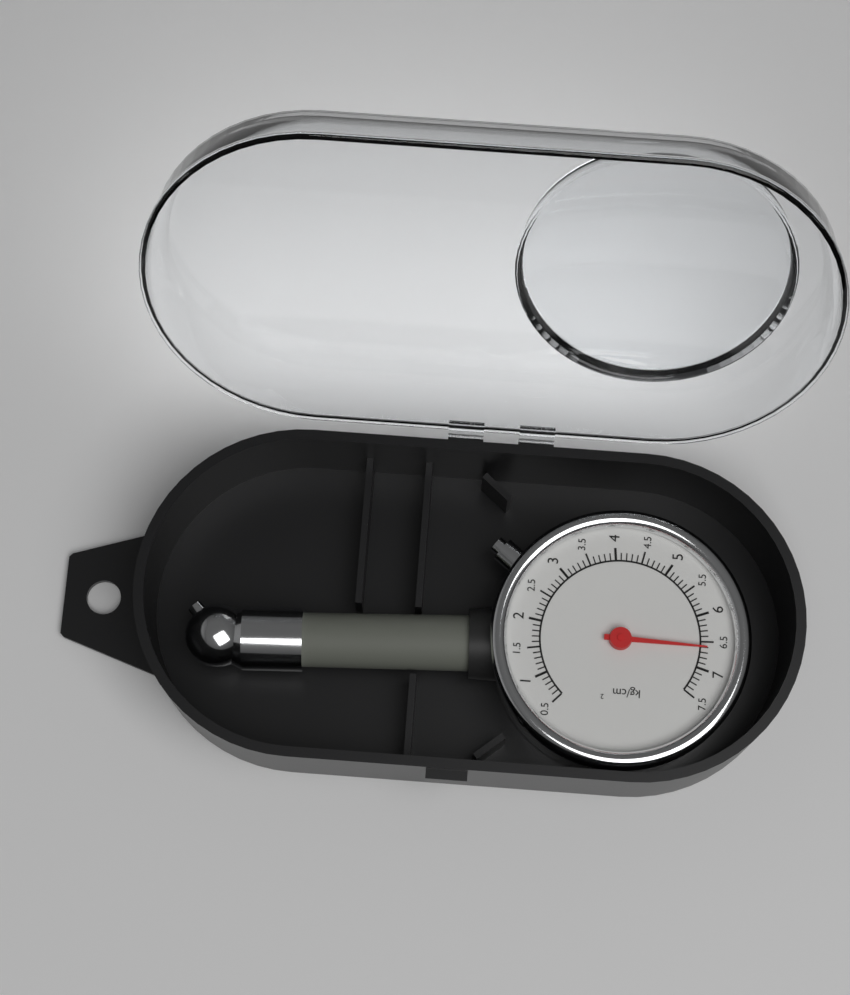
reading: 6.6 kg/cm²
